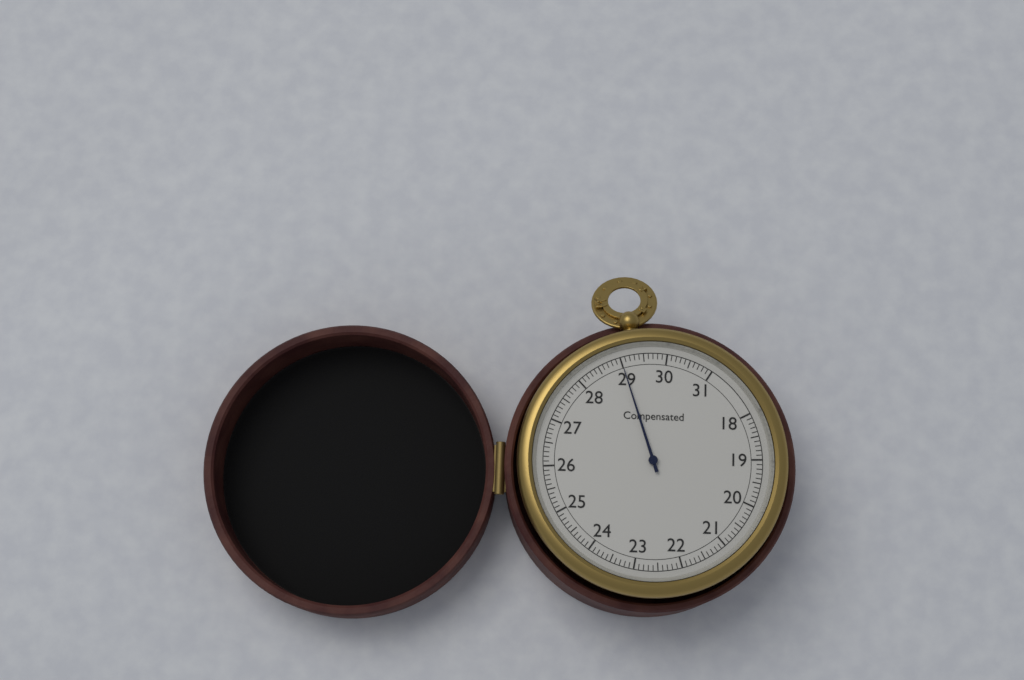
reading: 29.0 (no unit)
